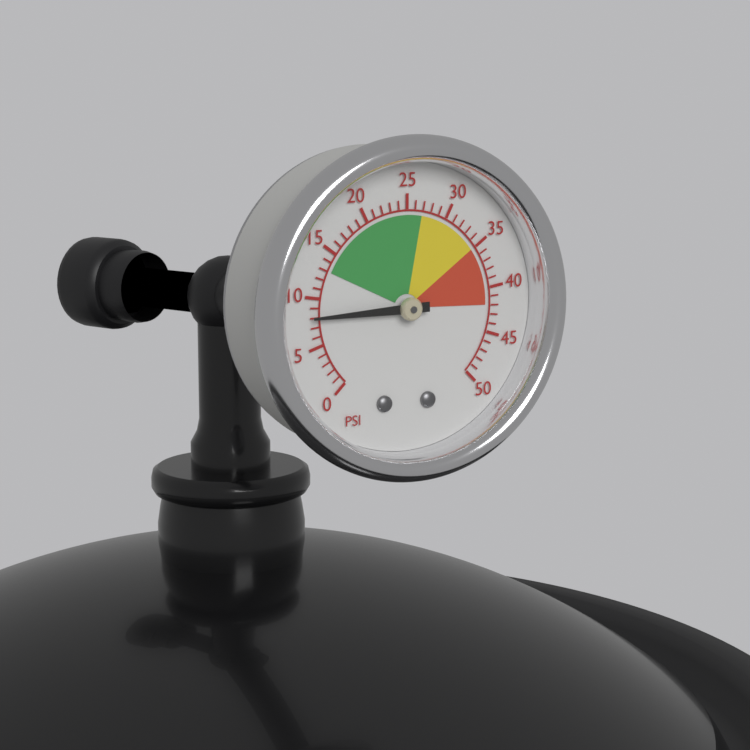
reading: 8 psi
